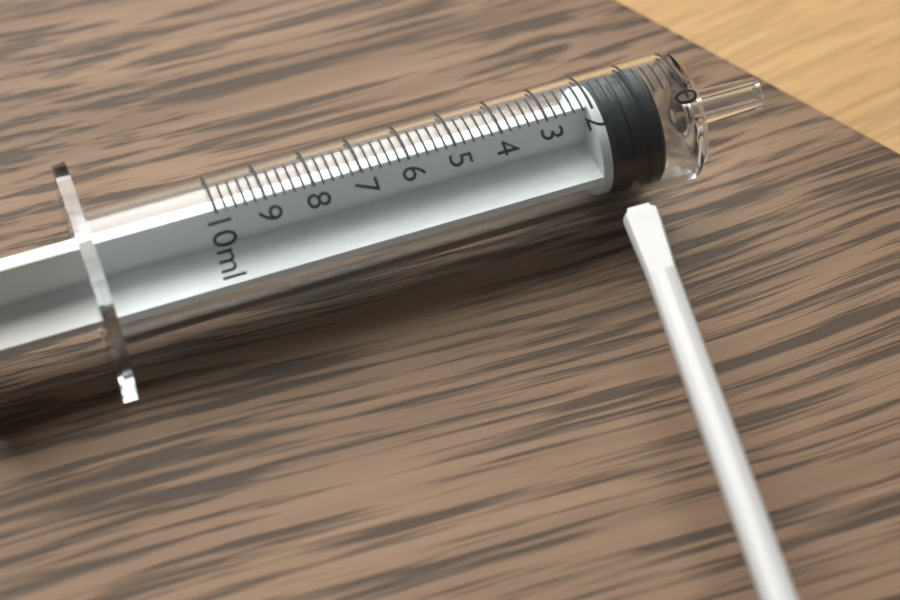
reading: 0.6 ml
